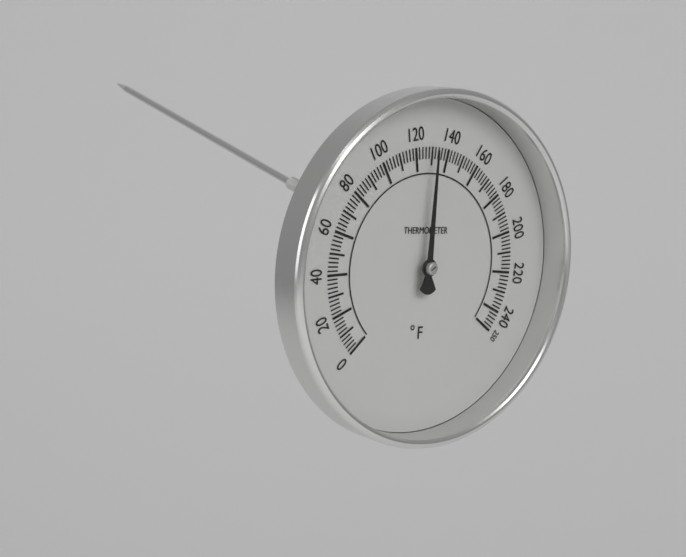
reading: 130 °F
